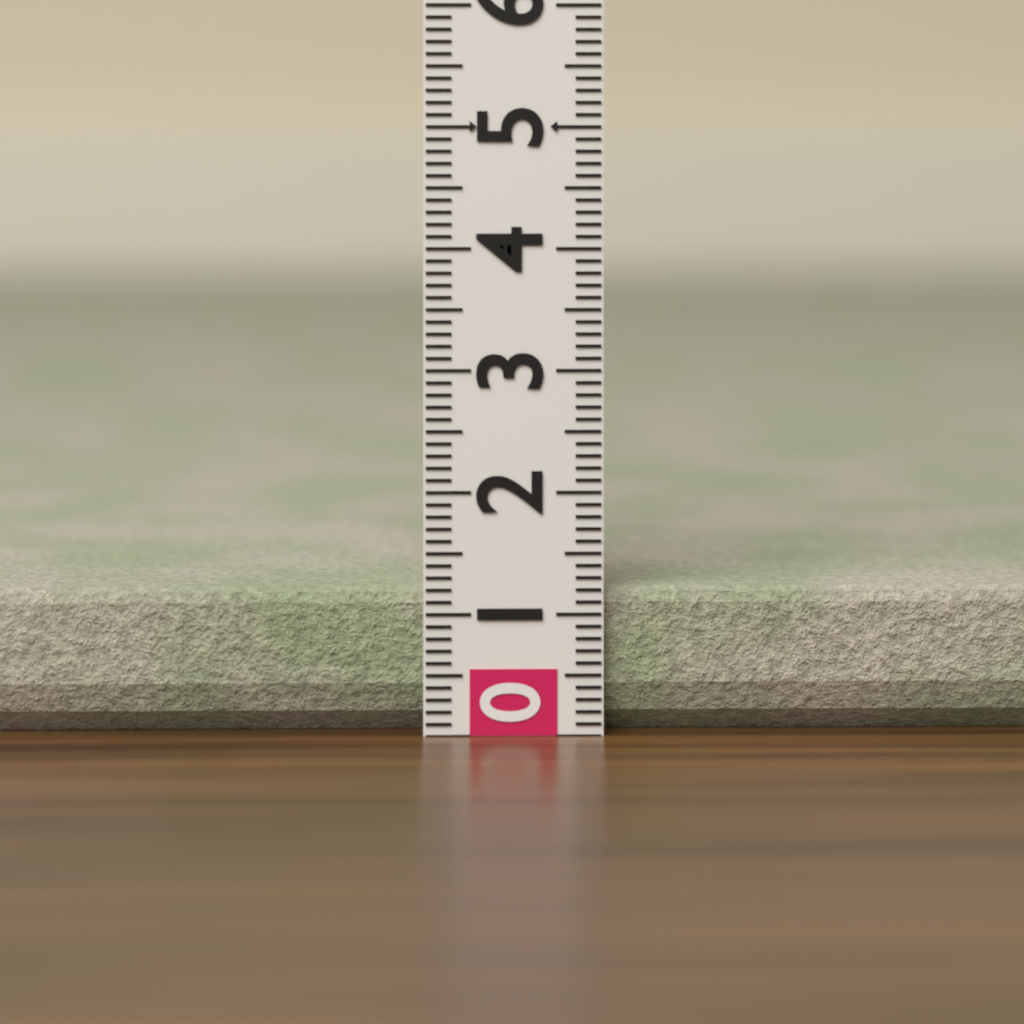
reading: 1.2 (no unit)
